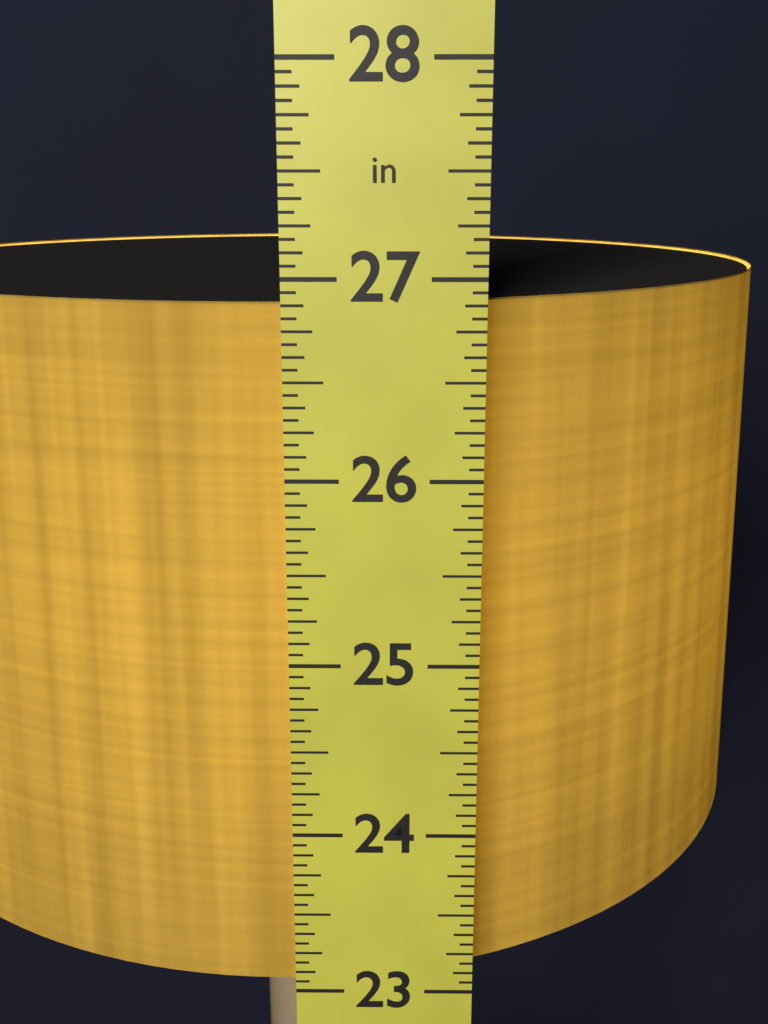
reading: 26.8750 in
